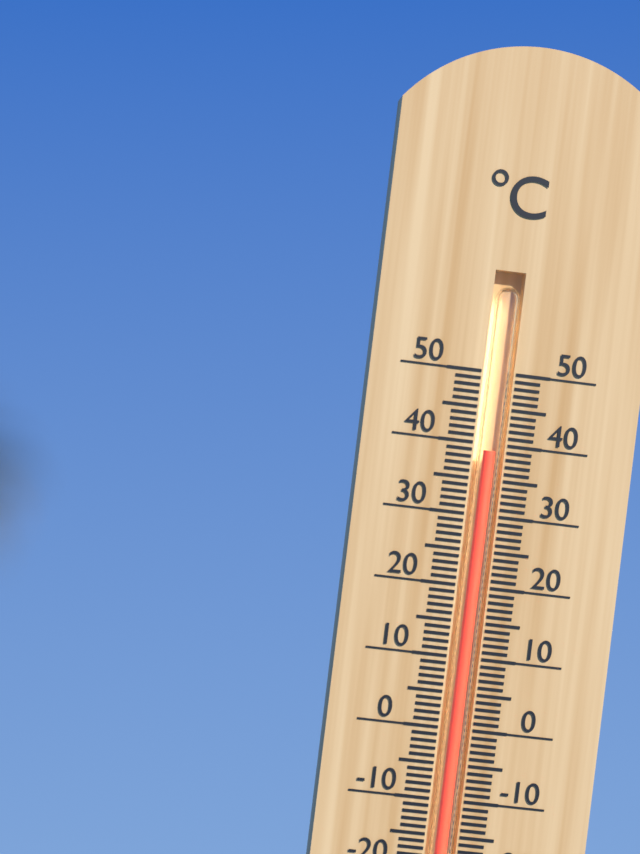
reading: 39 °C
